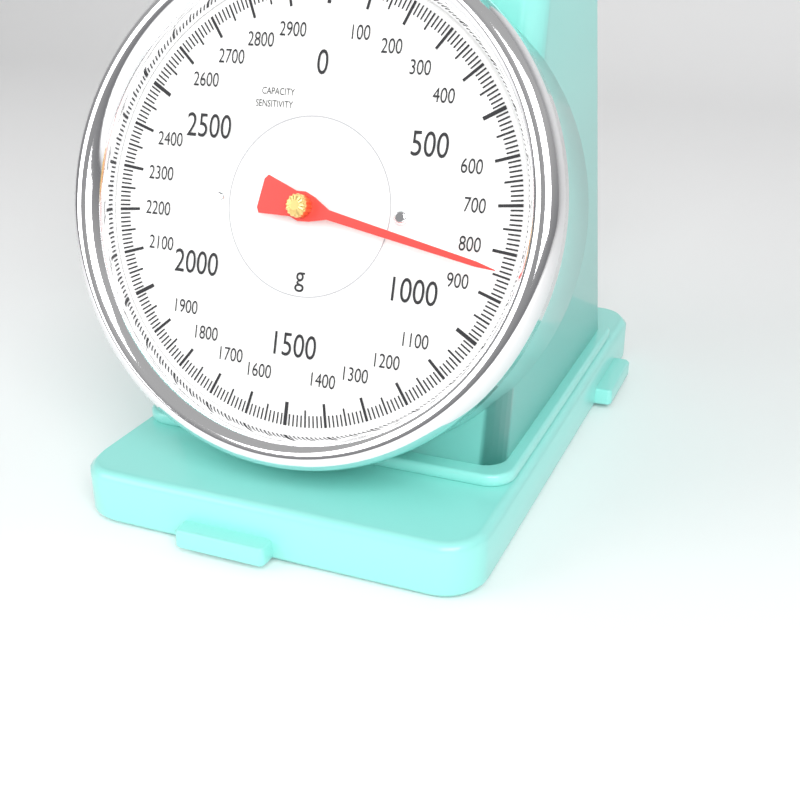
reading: 840 g
